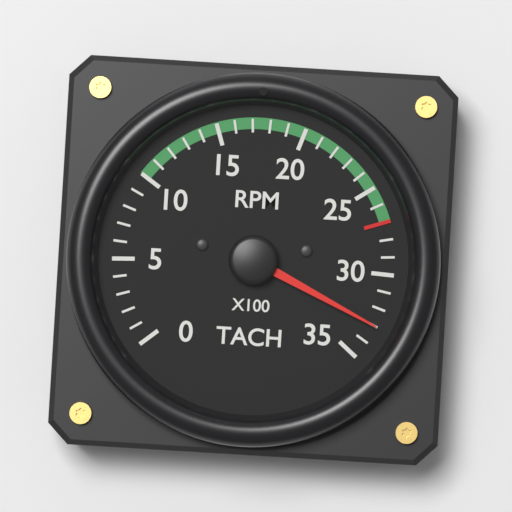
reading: 3300 RPM
